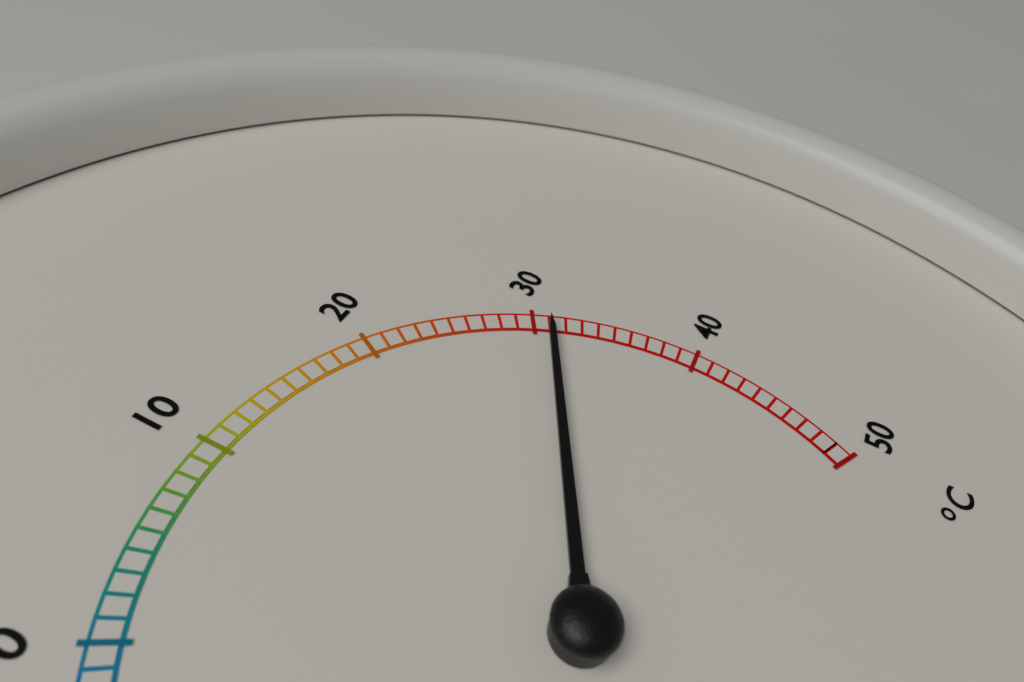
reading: 31 °C
